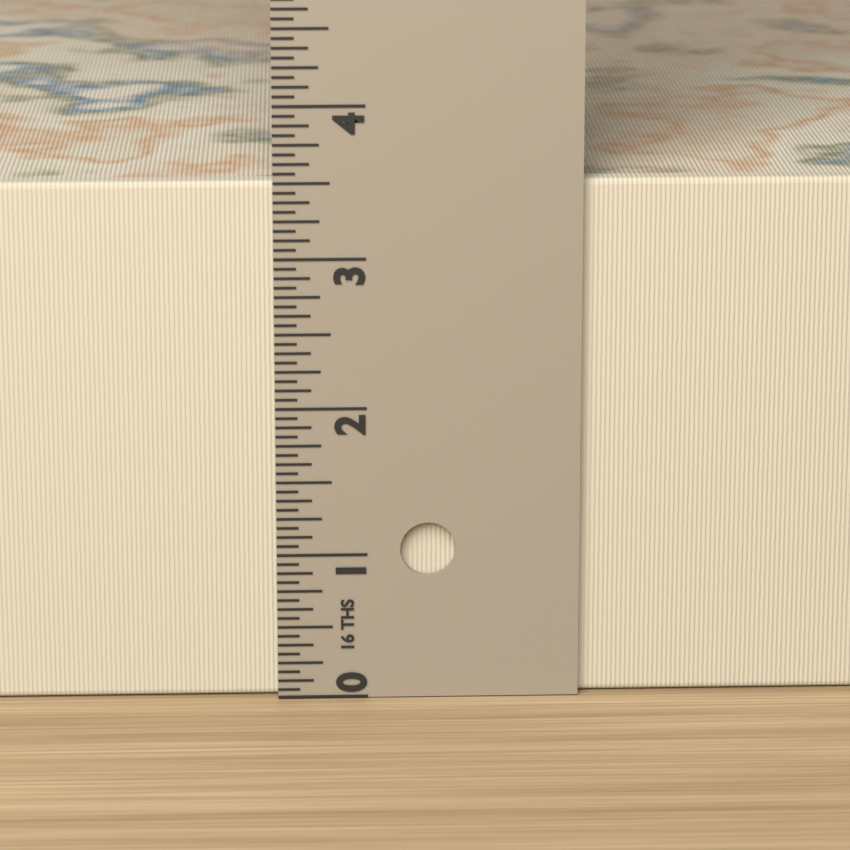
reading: 3.5000 in
